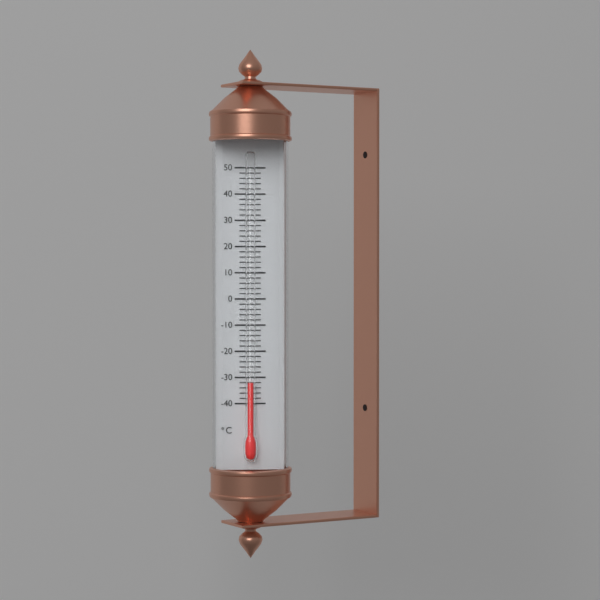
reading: -32 °C
